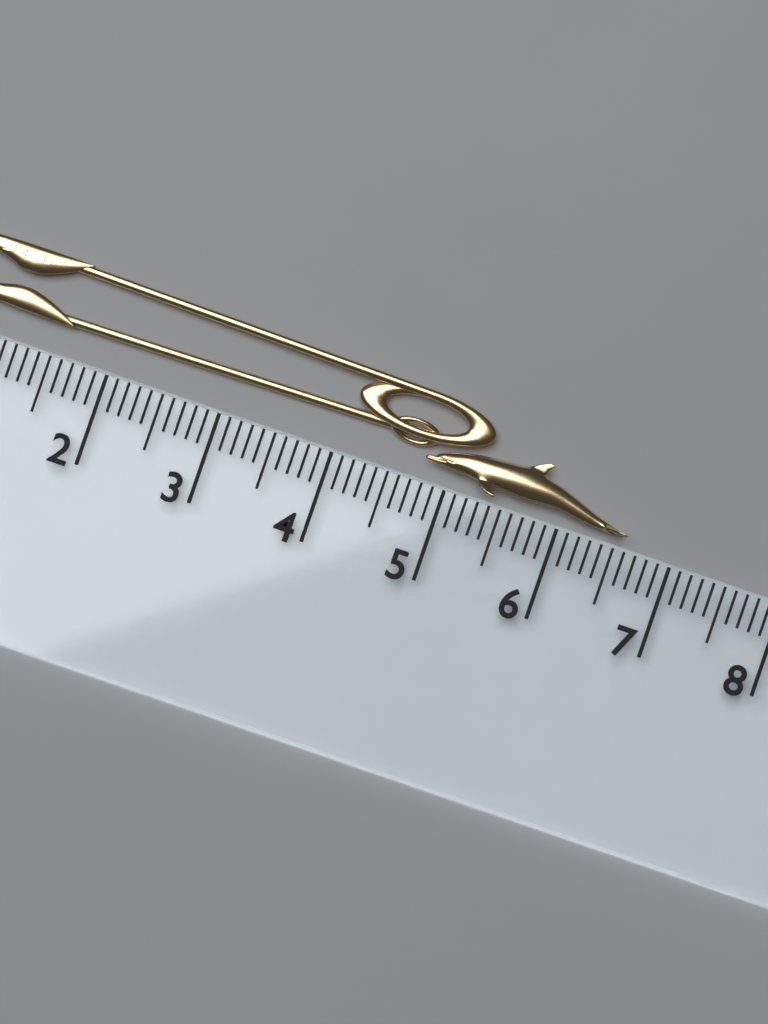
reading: 6.6 cm
